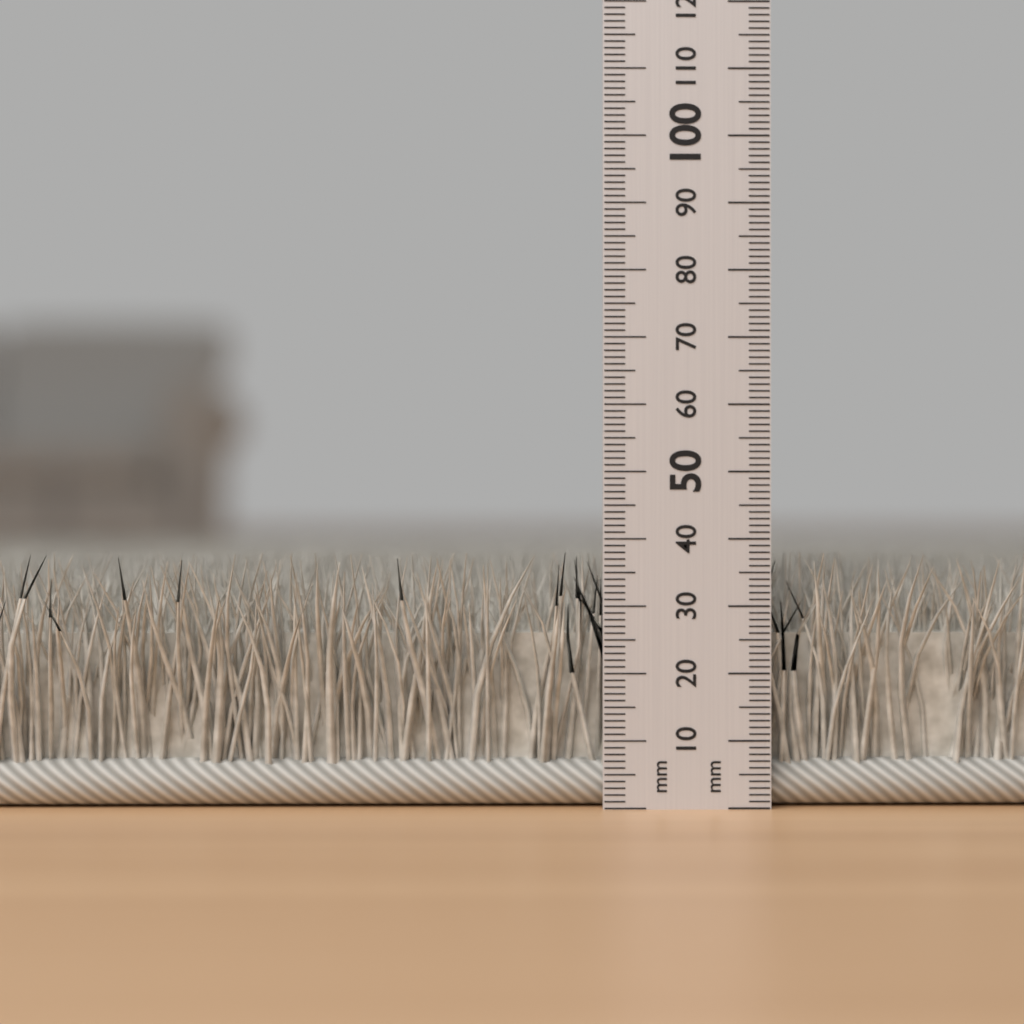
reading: 38 mm
